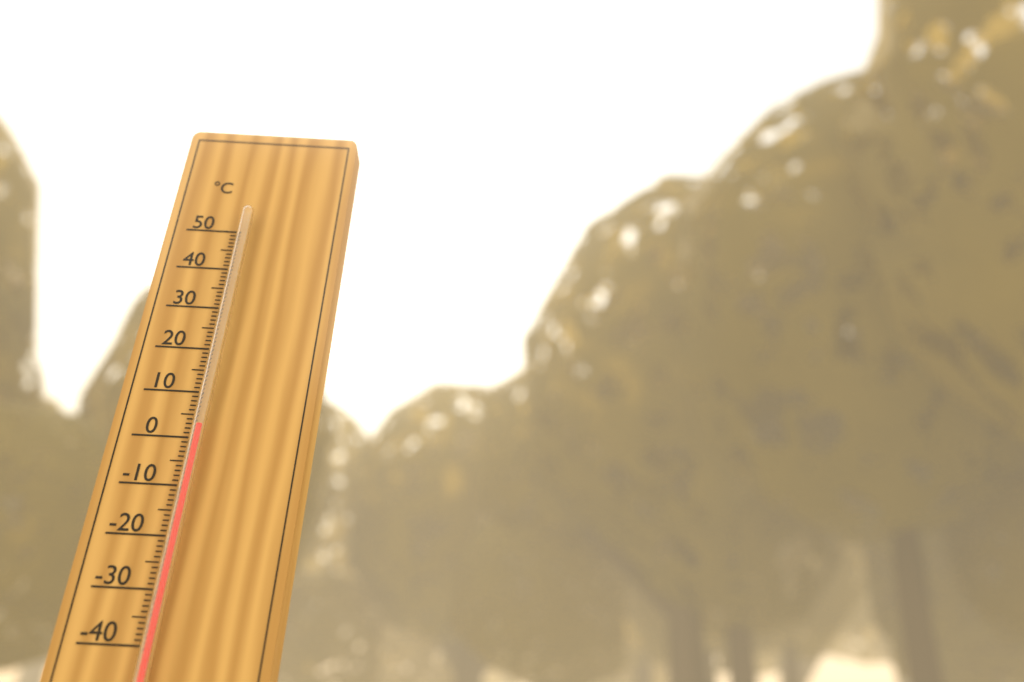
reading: 2 °C
